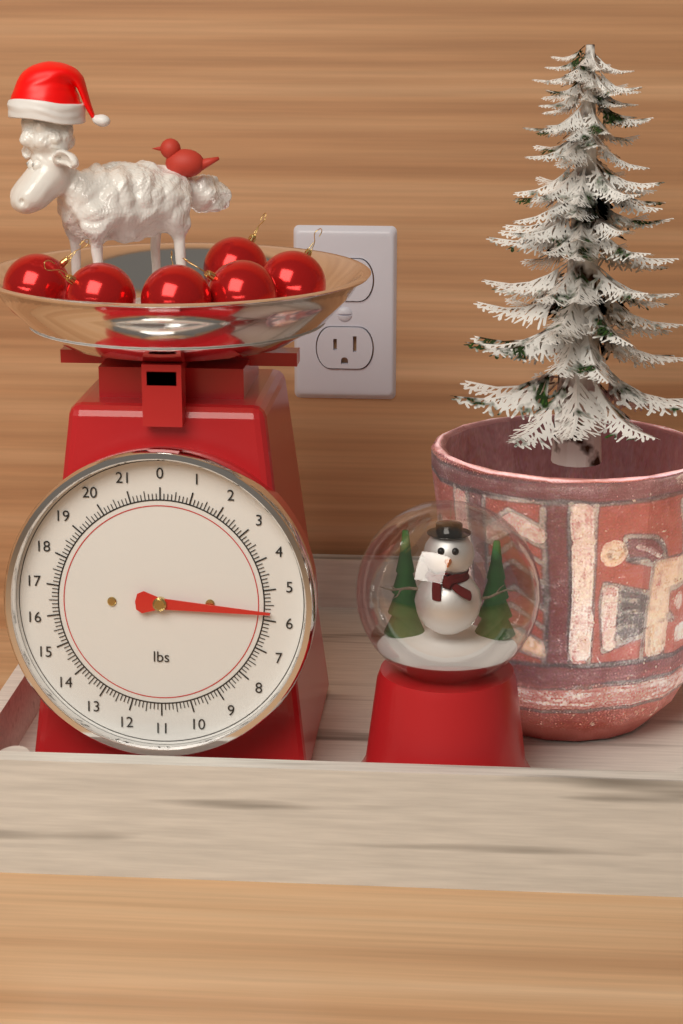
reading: 5.750 lbs
